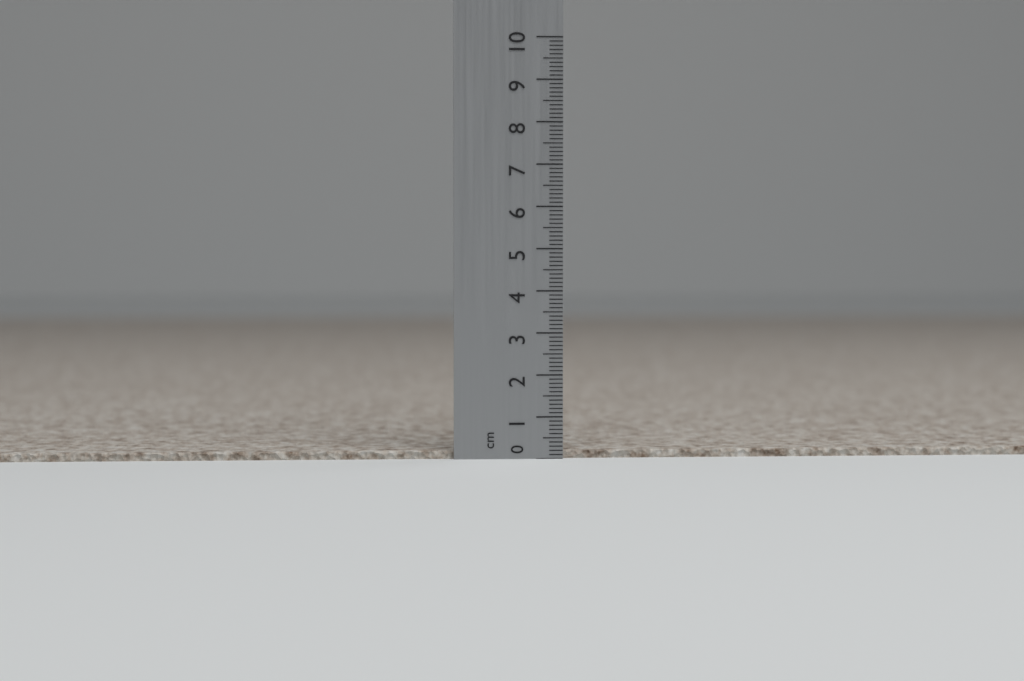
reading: 0.2 cm
